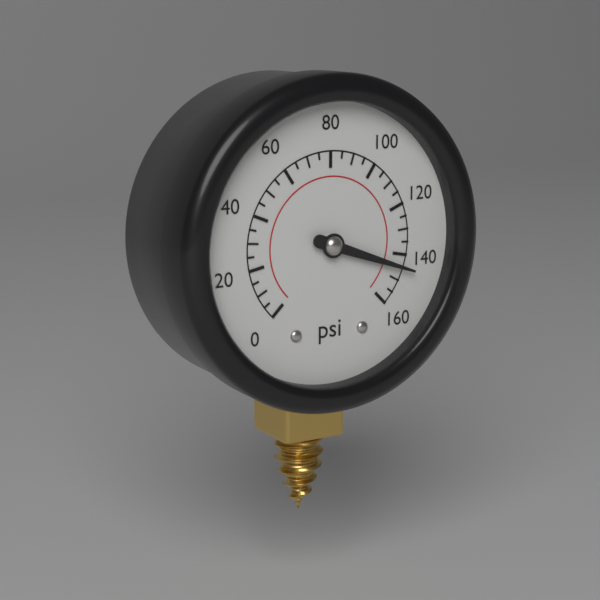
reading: 145 psi
